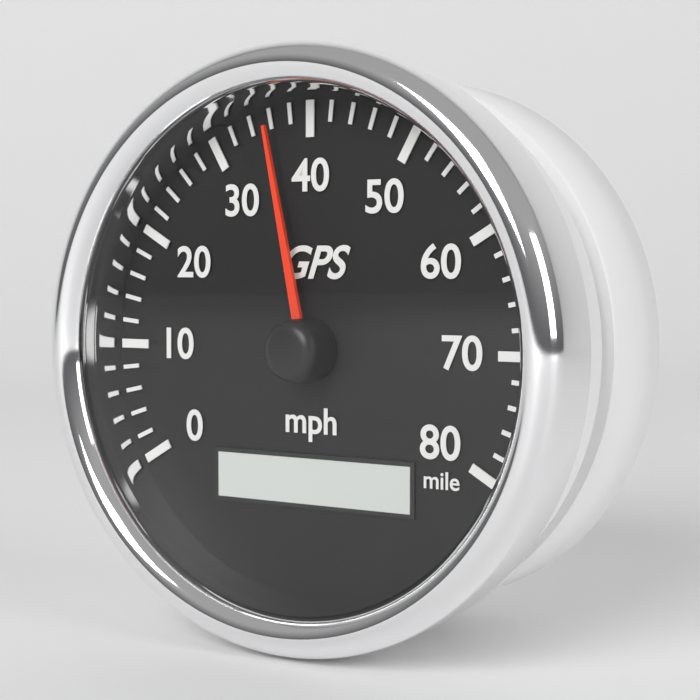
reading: 36 mph
